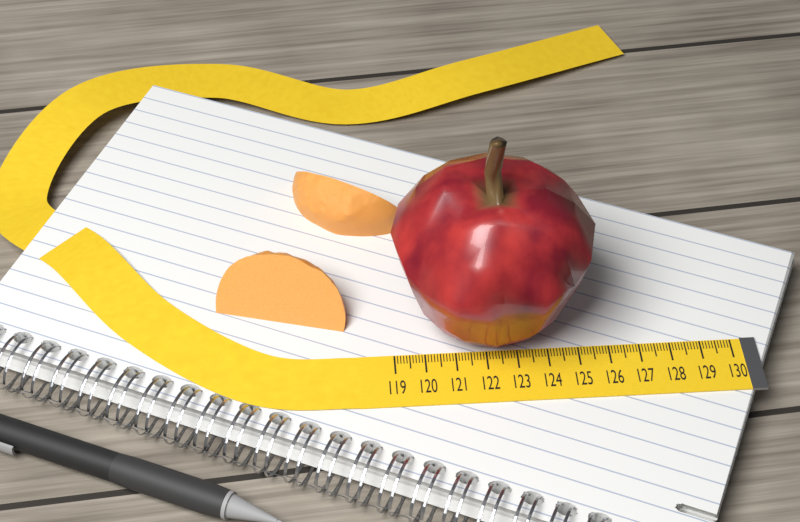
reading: 125.5 (no unit)
